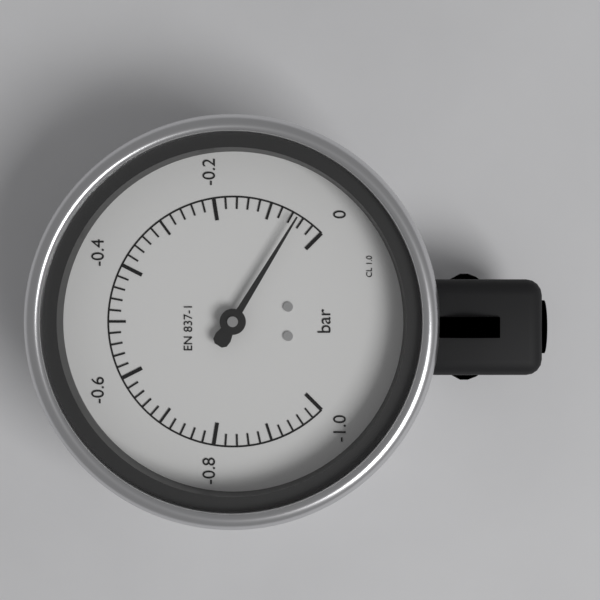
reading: -0.05 bar
